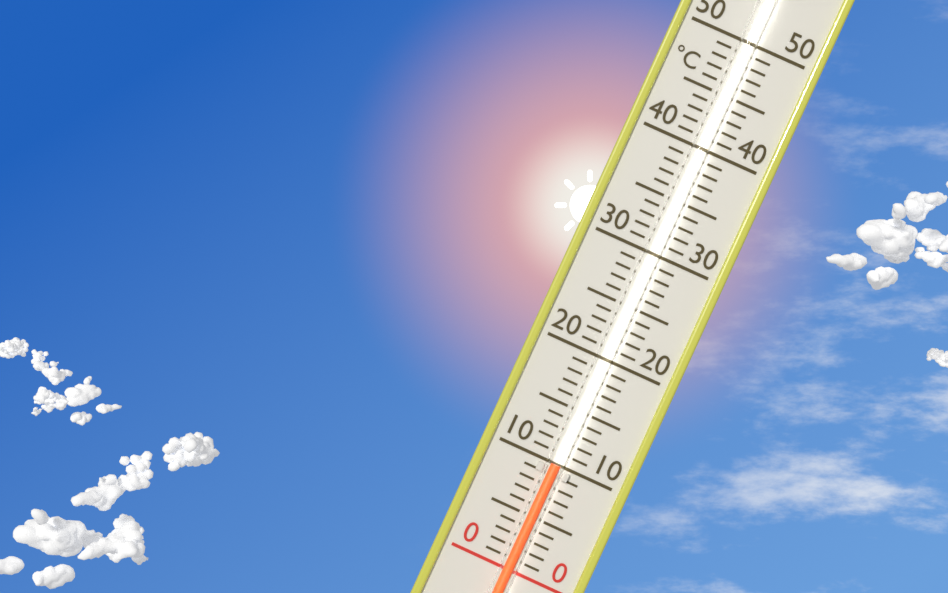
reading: 10 °C
